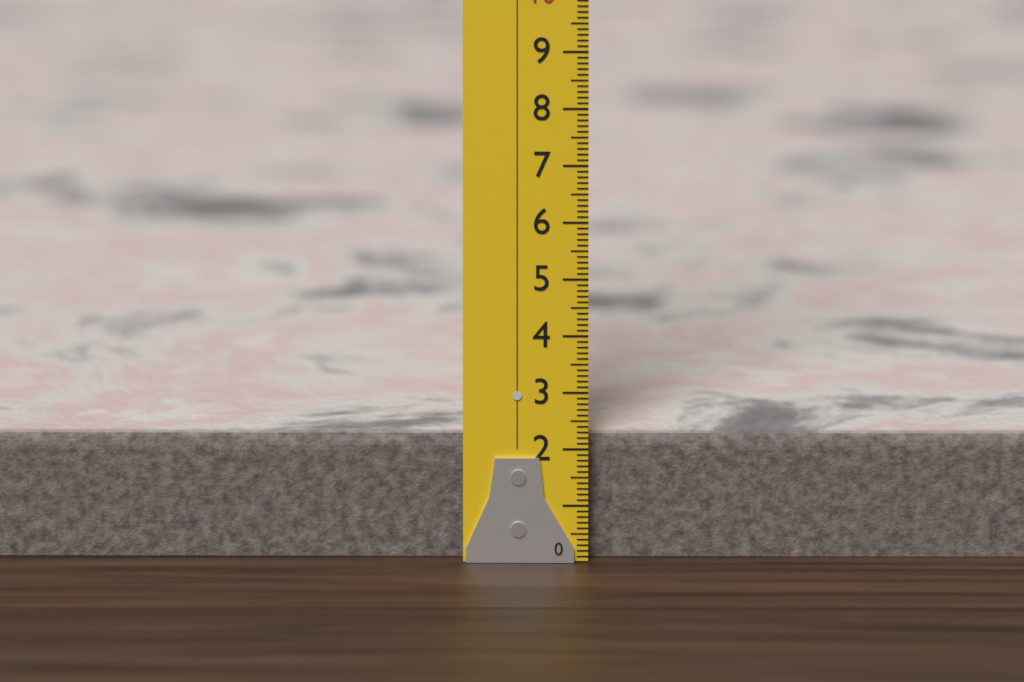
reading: 2.2 (no unit)
